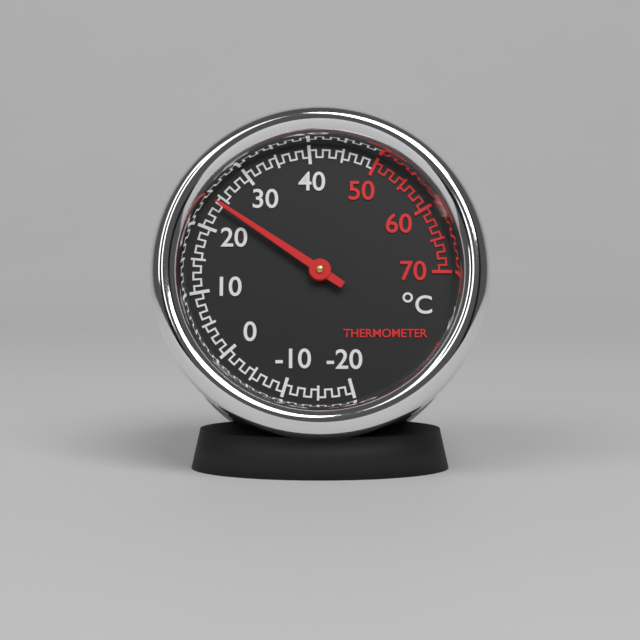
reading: 24 °C
